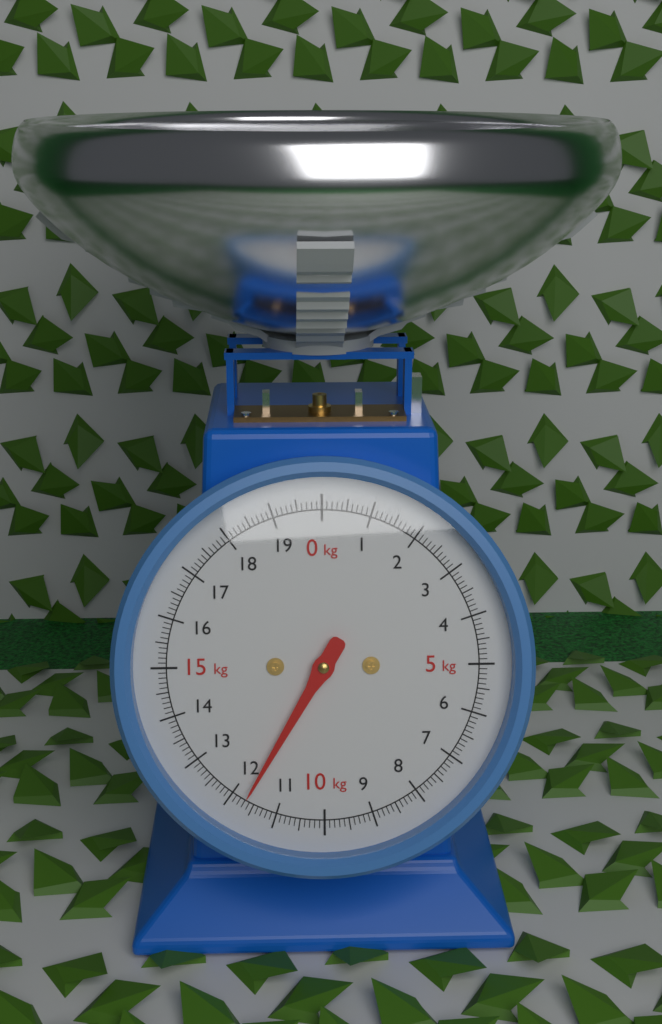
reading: 11.7 kg
